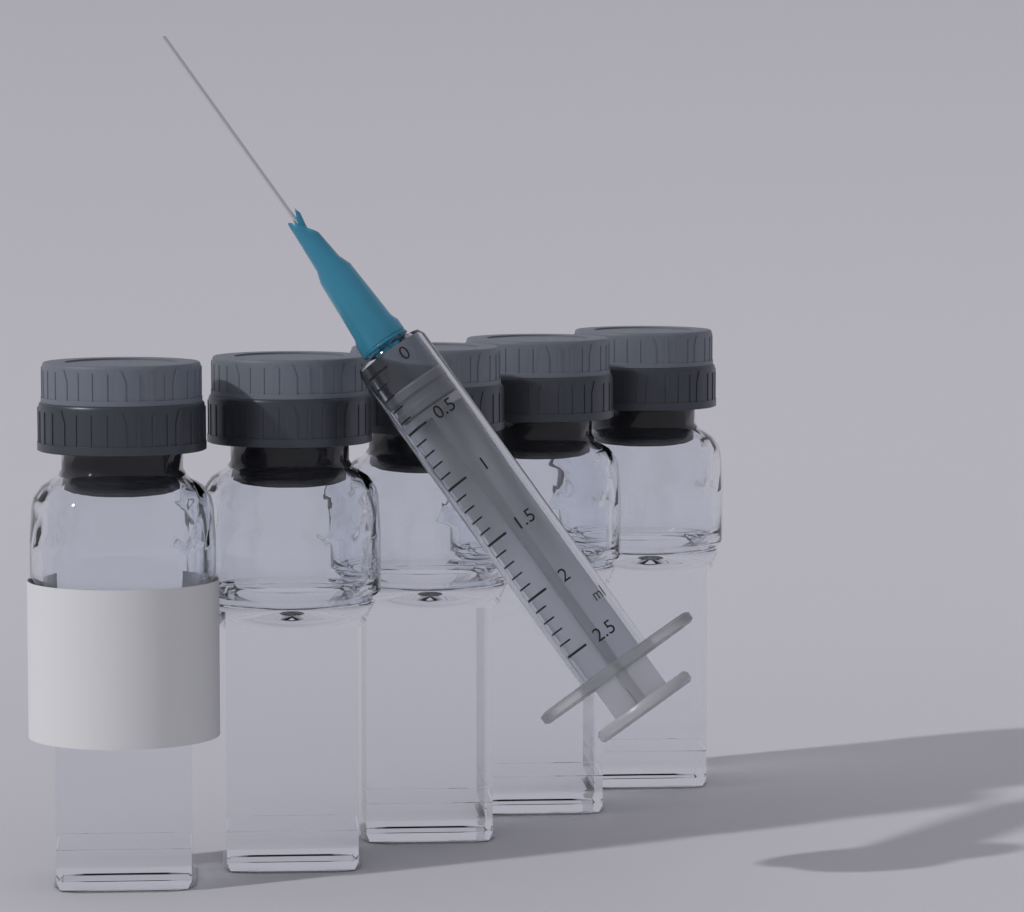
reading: 0.2 ml
